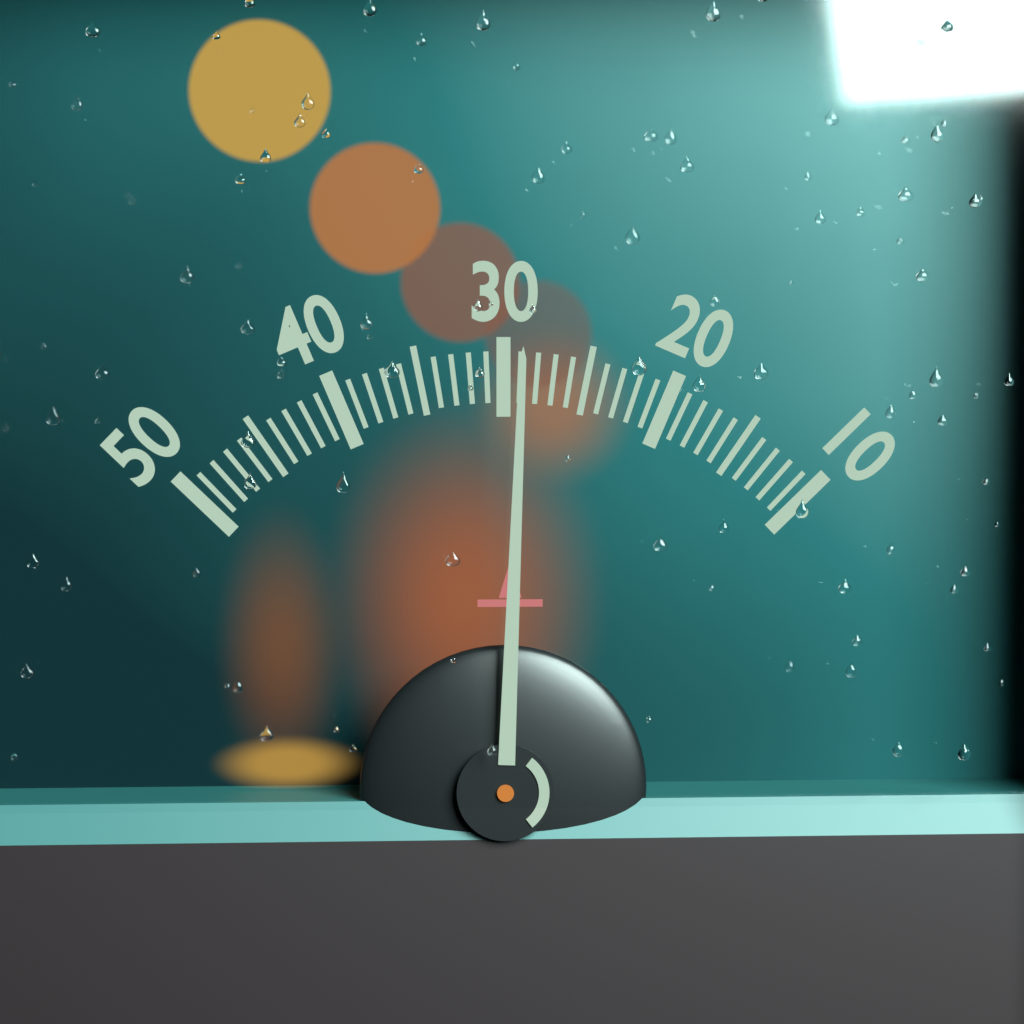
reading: 29 (no unit)
